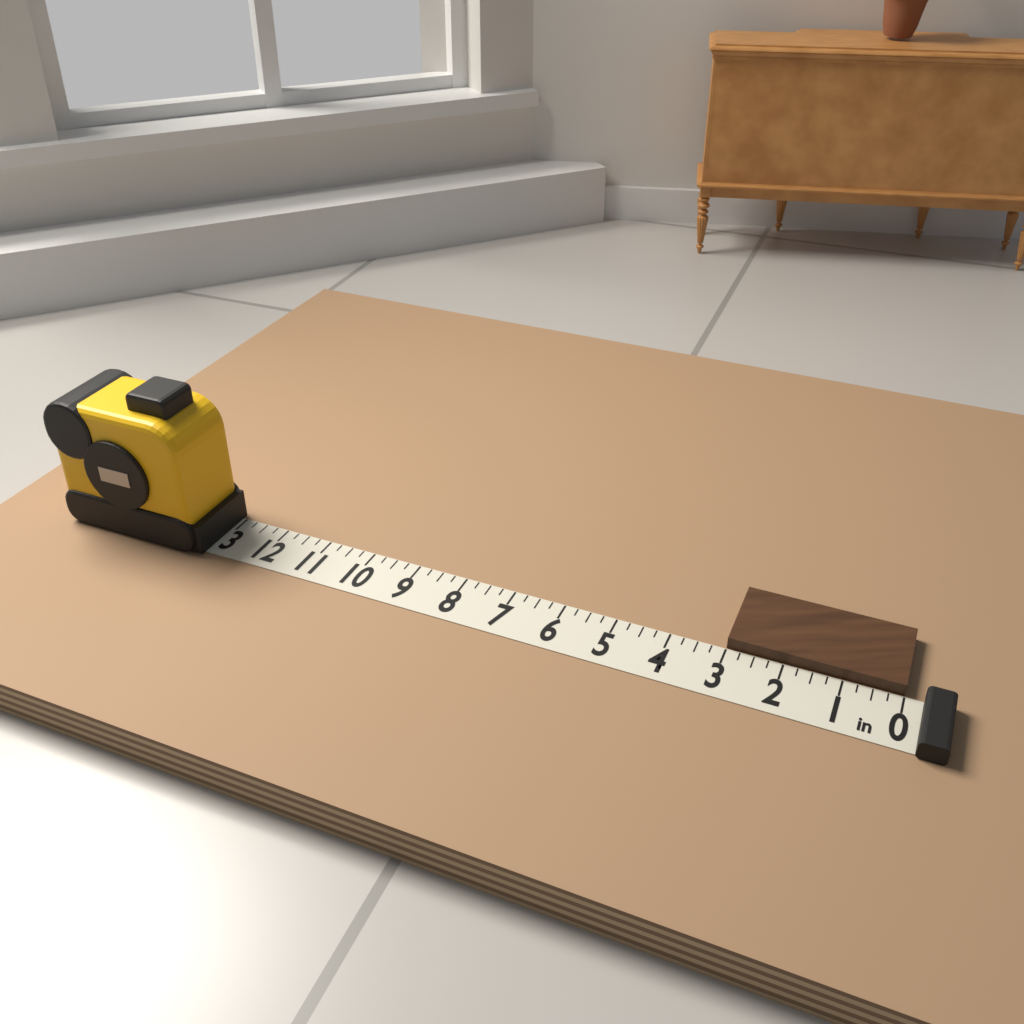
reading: 3.00 in
